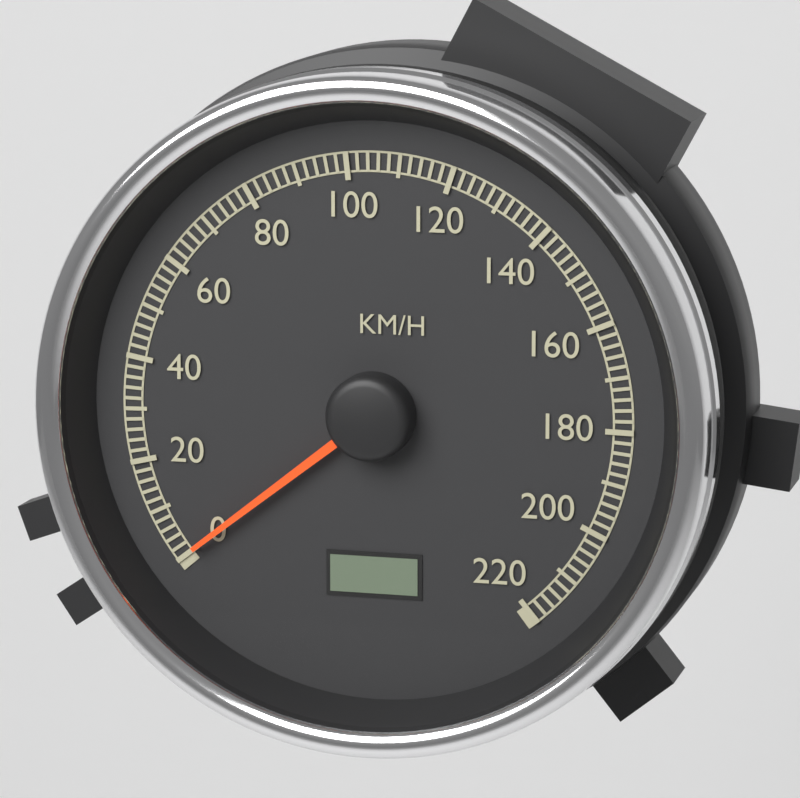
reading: 0 km/h
